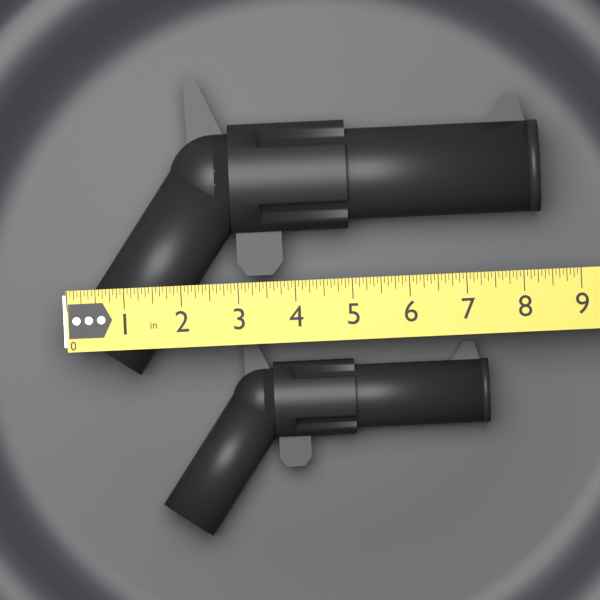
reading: 8.3750 in
